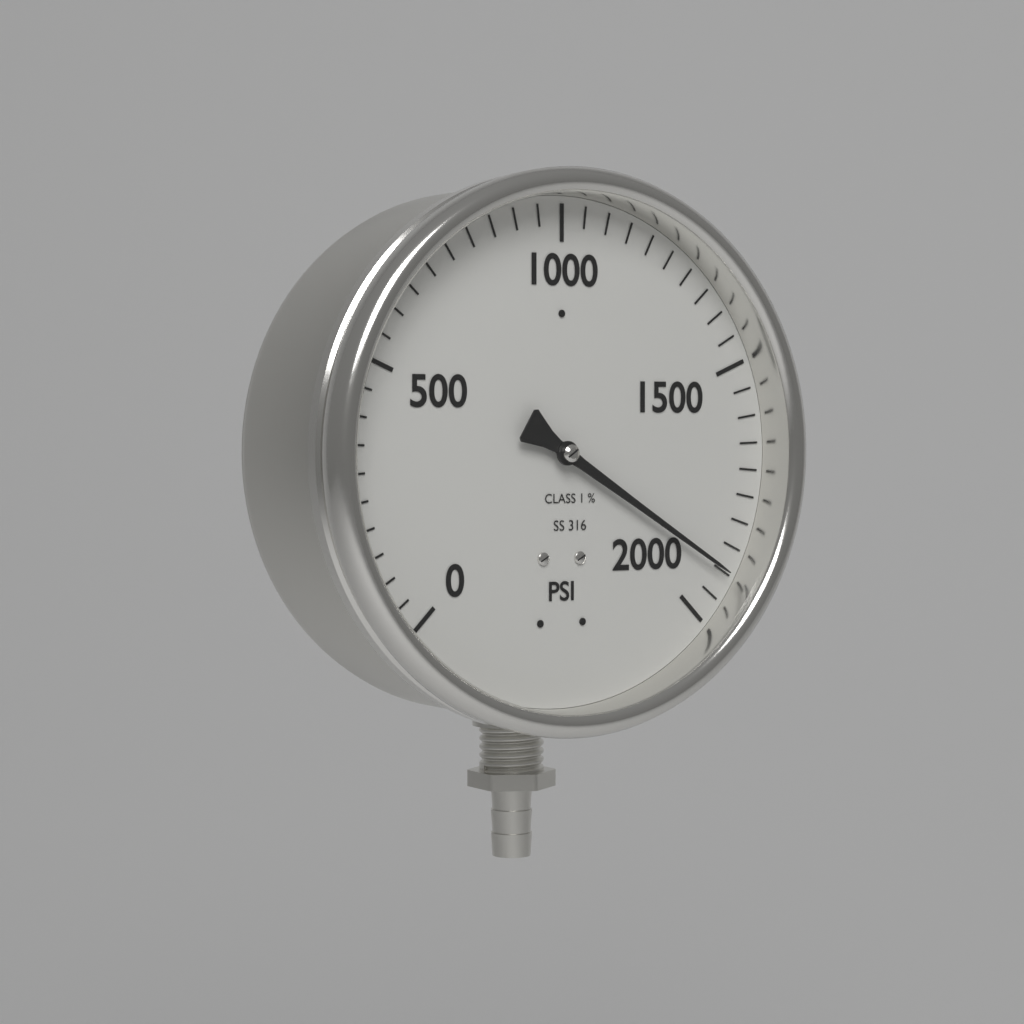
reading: 1900 psi
